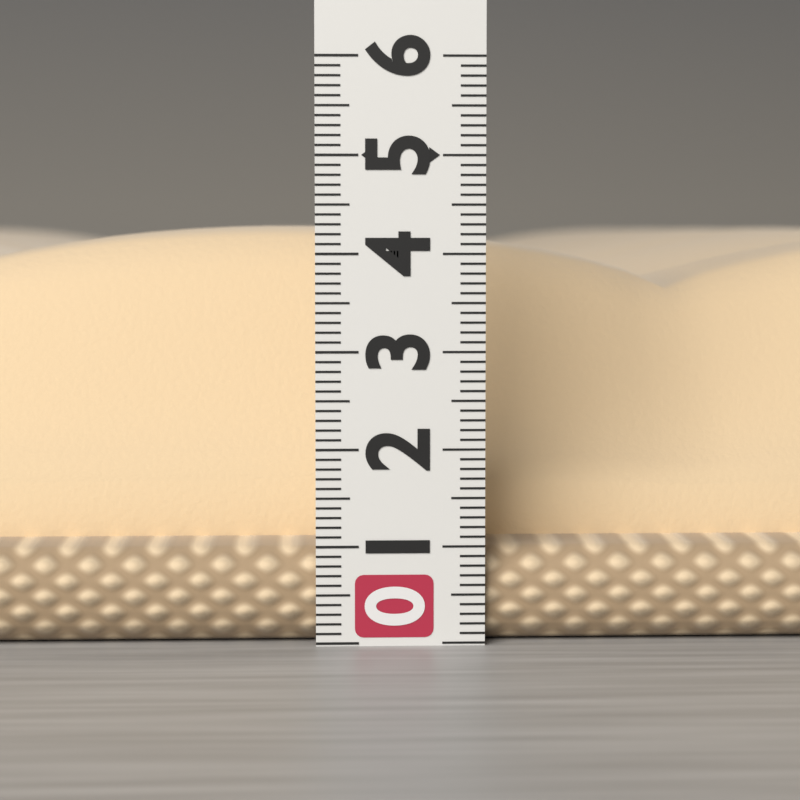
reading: 4.3 (no unit)
